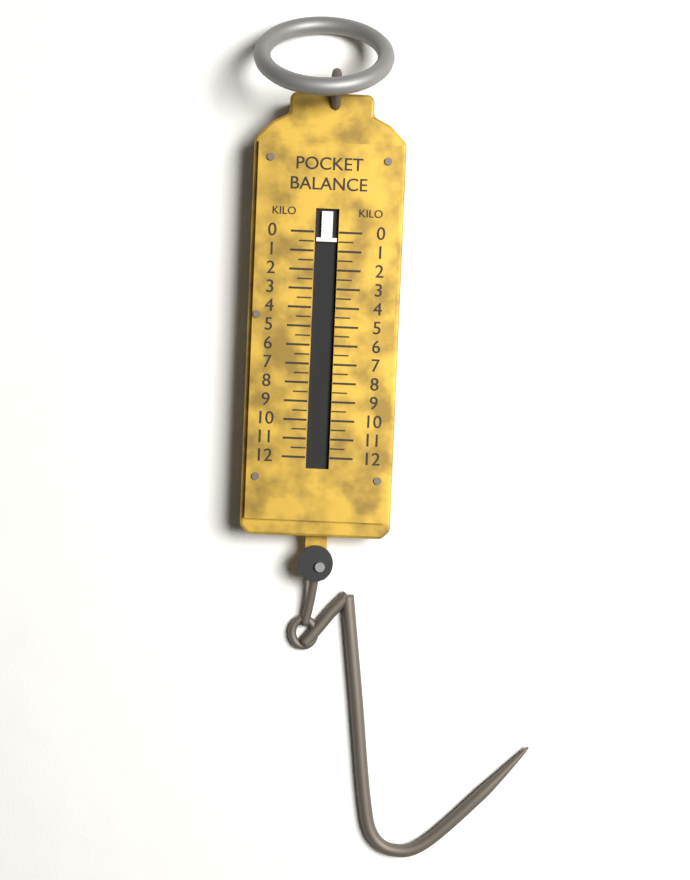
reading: 0.5 kg
